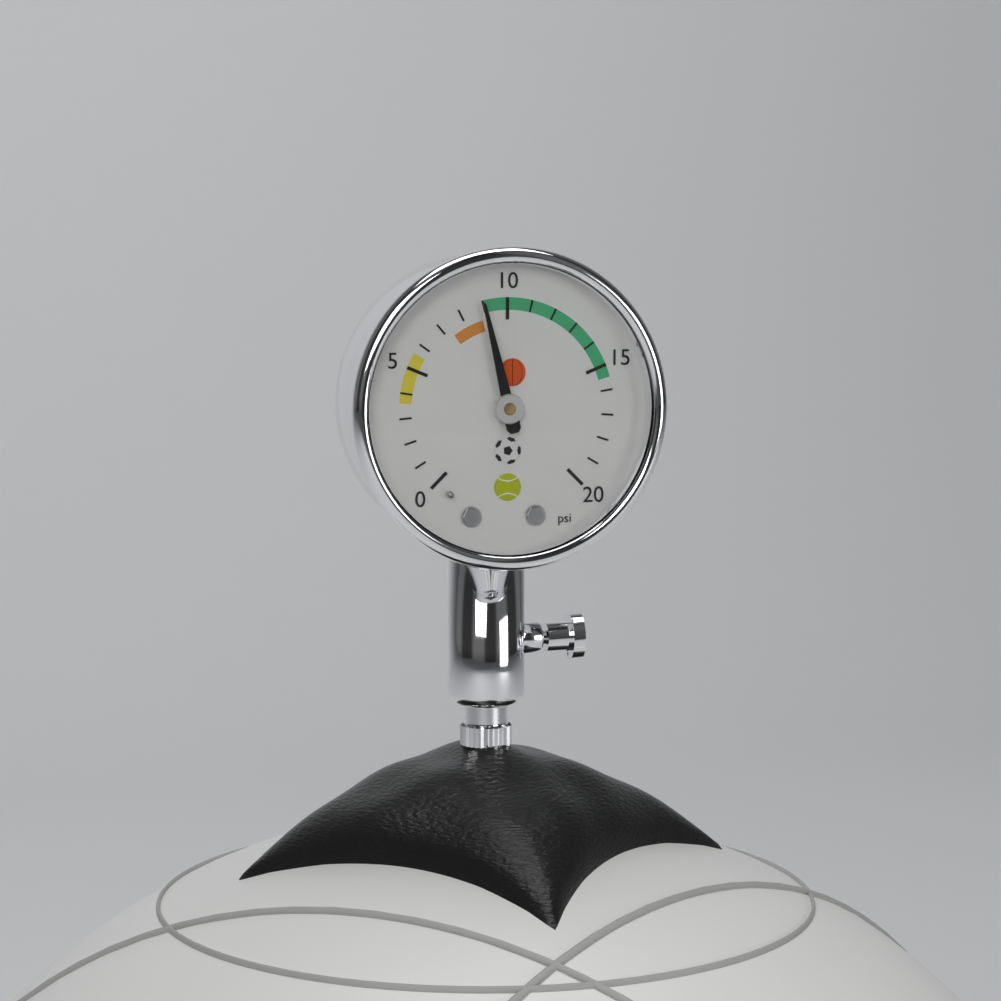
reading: 9 psi
